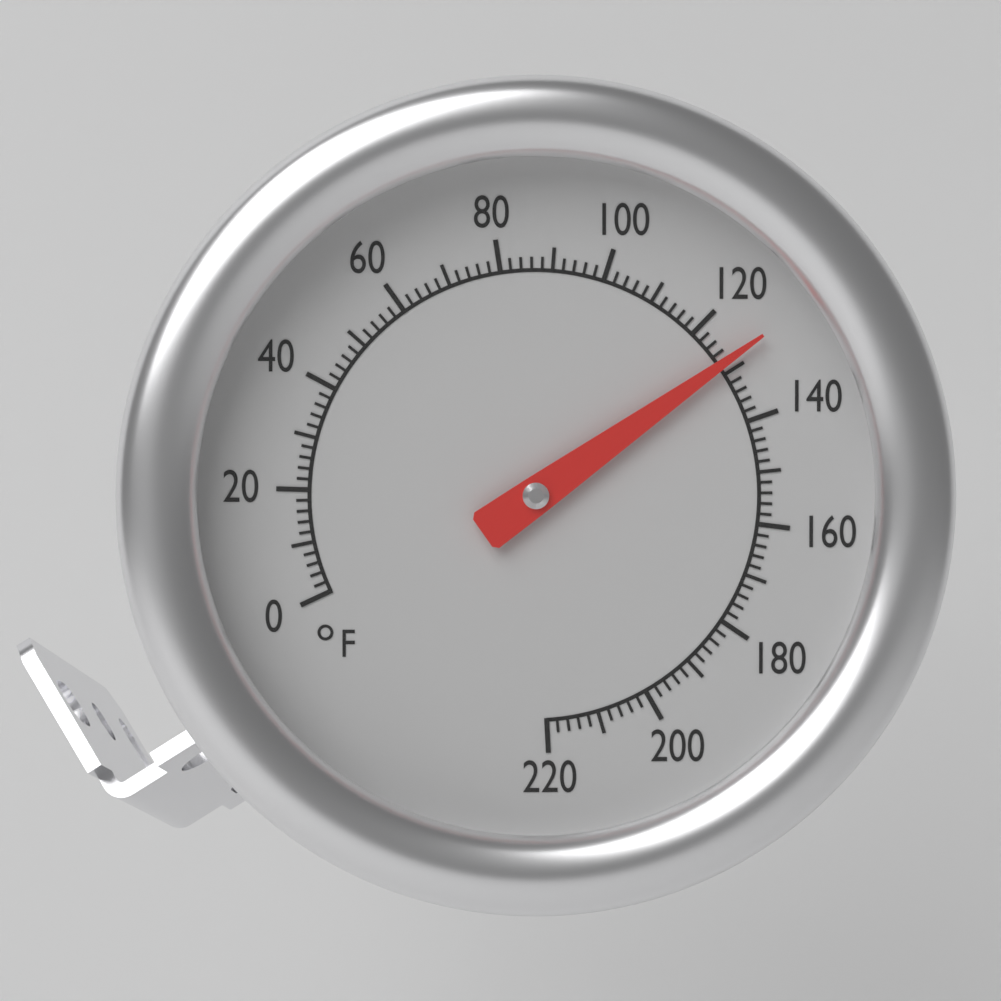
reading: 128 °F
